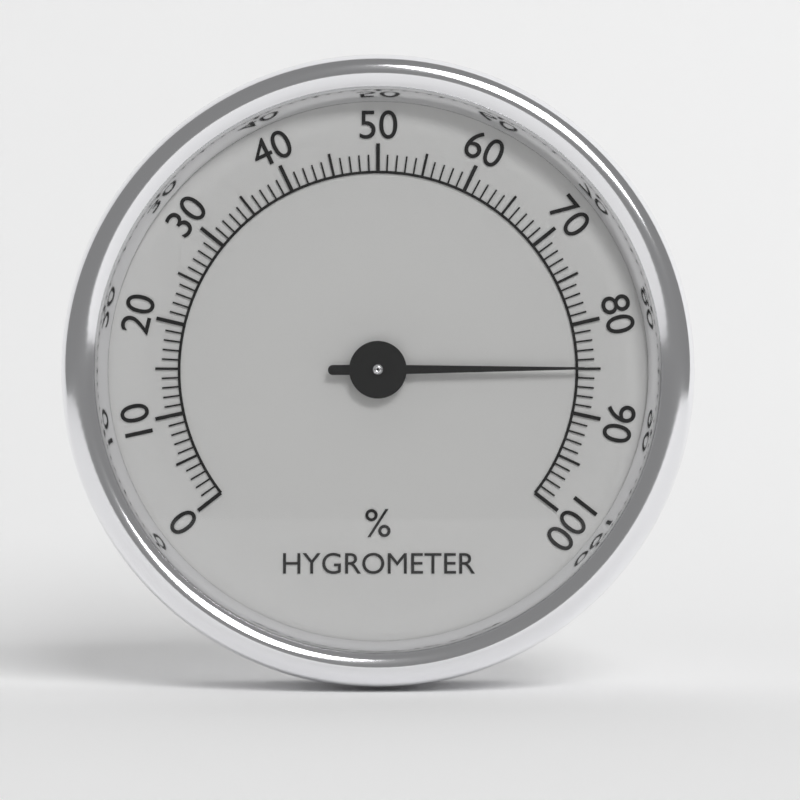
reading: 85 %
